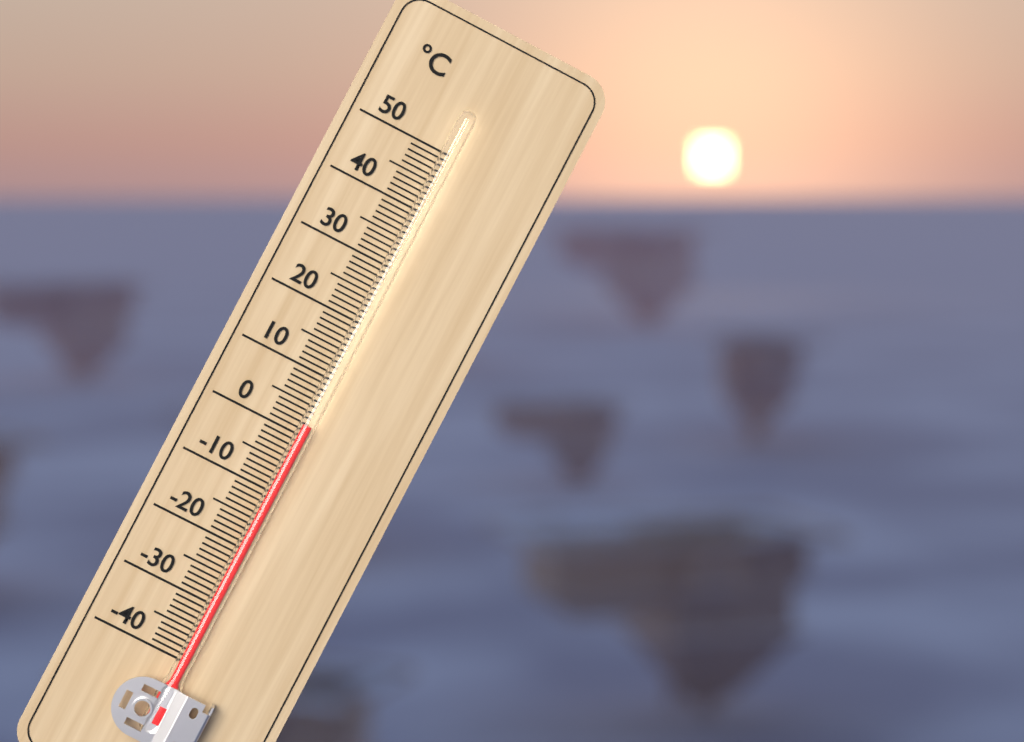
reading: 2 °C
